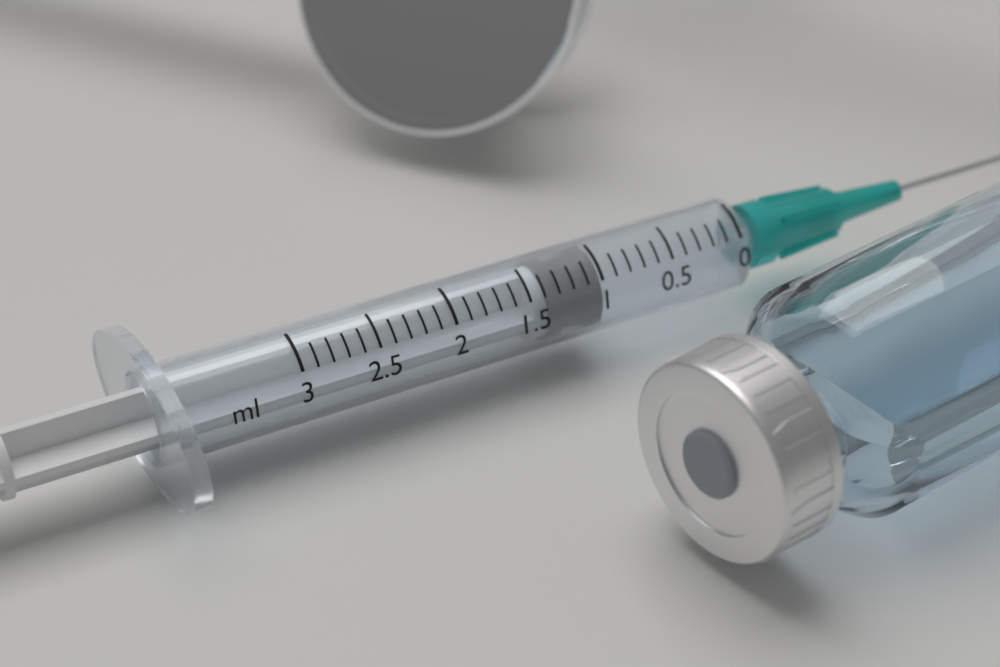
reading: 1.0 ml
